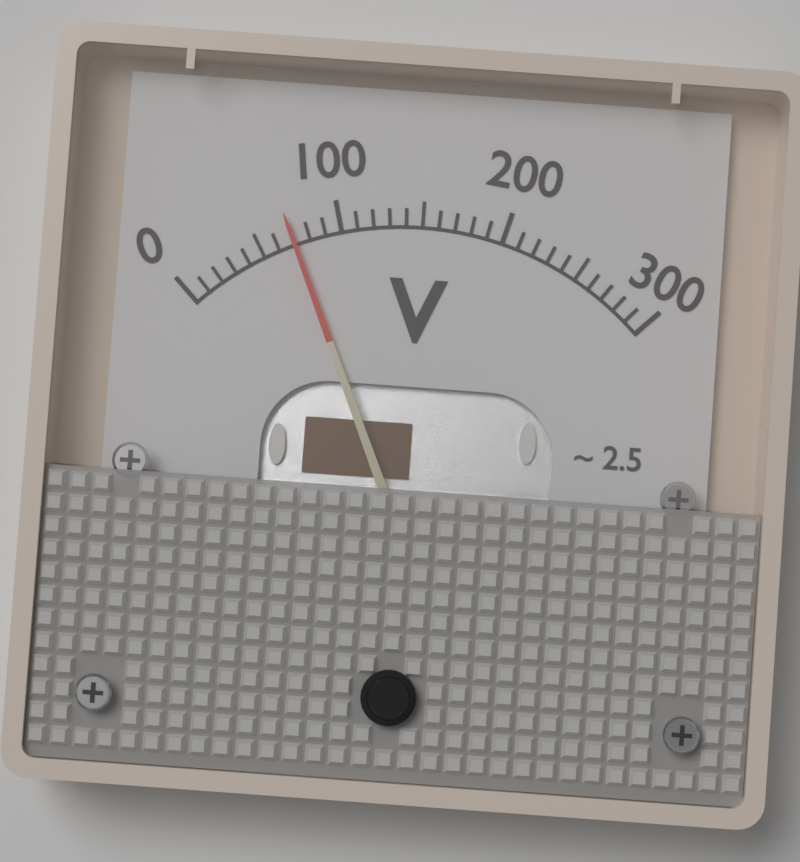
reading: 70 V
